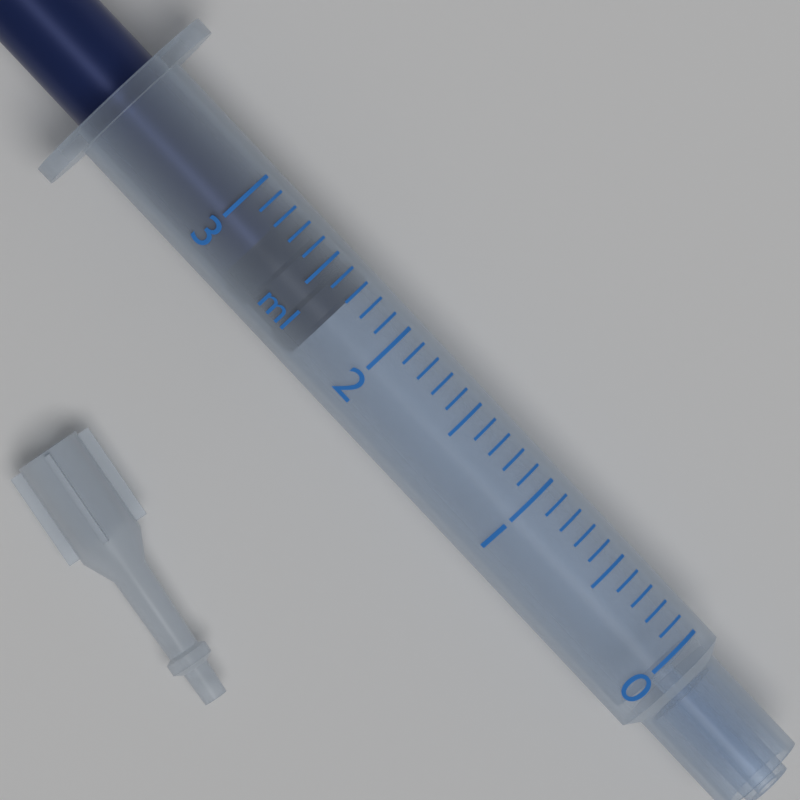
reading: 2.3 ml
